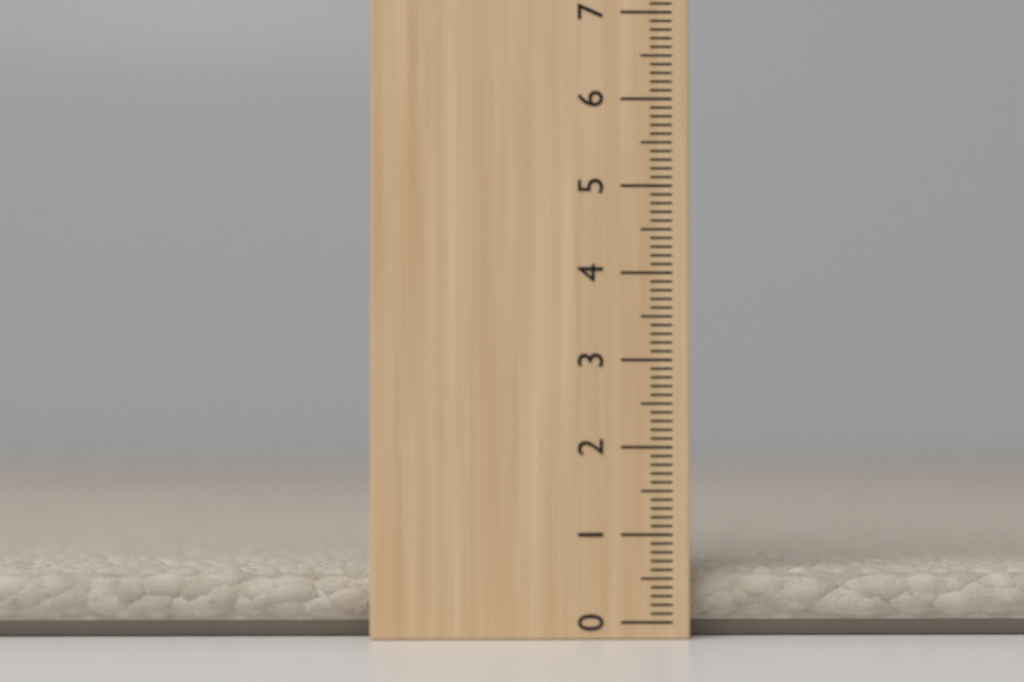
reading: 0.6 cm
